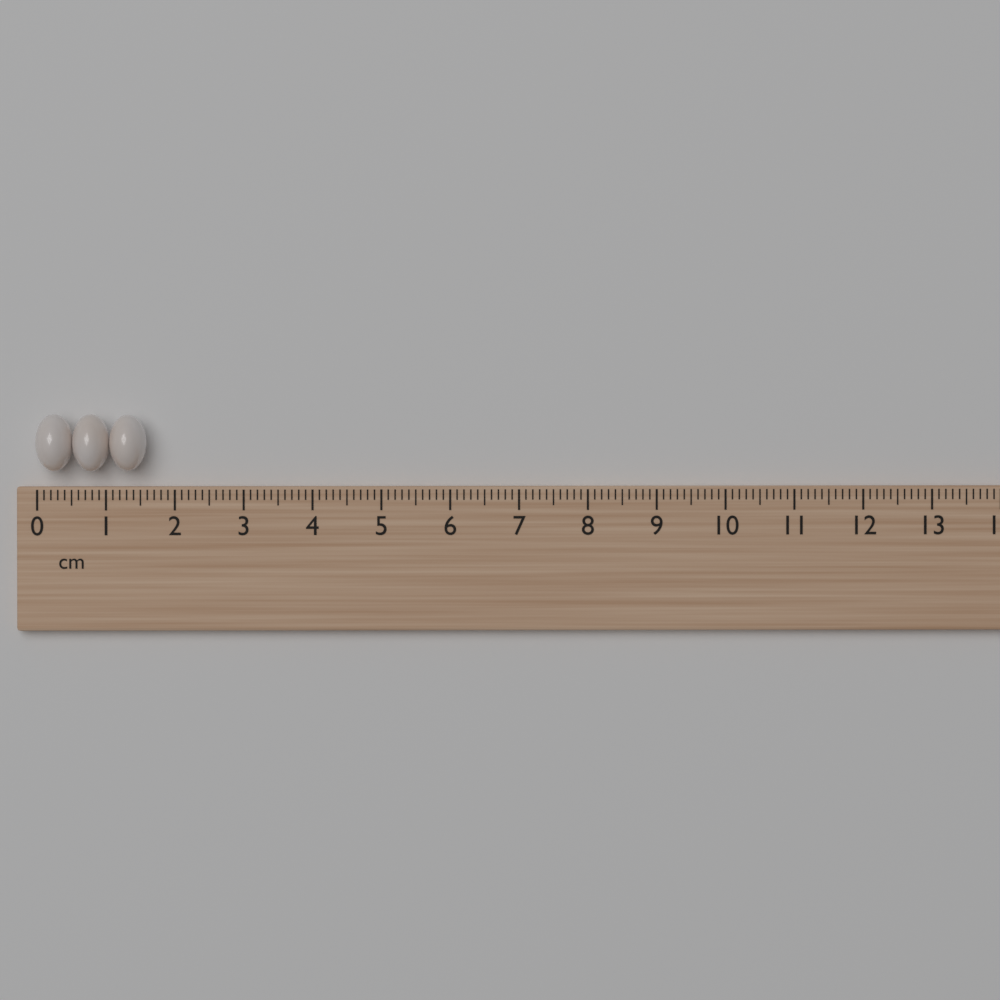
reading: 1.6 cm
